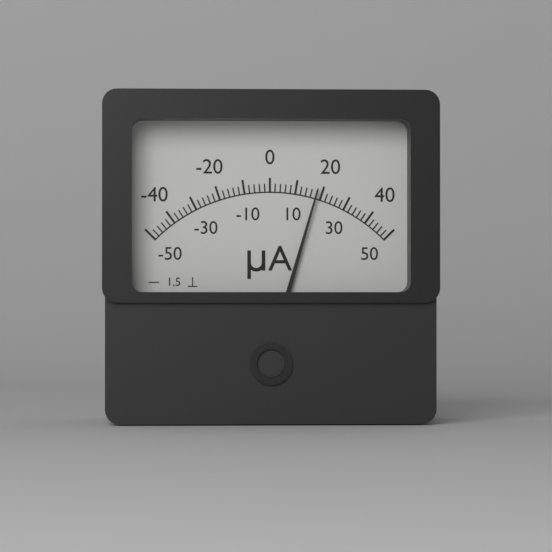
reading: 18 µA
